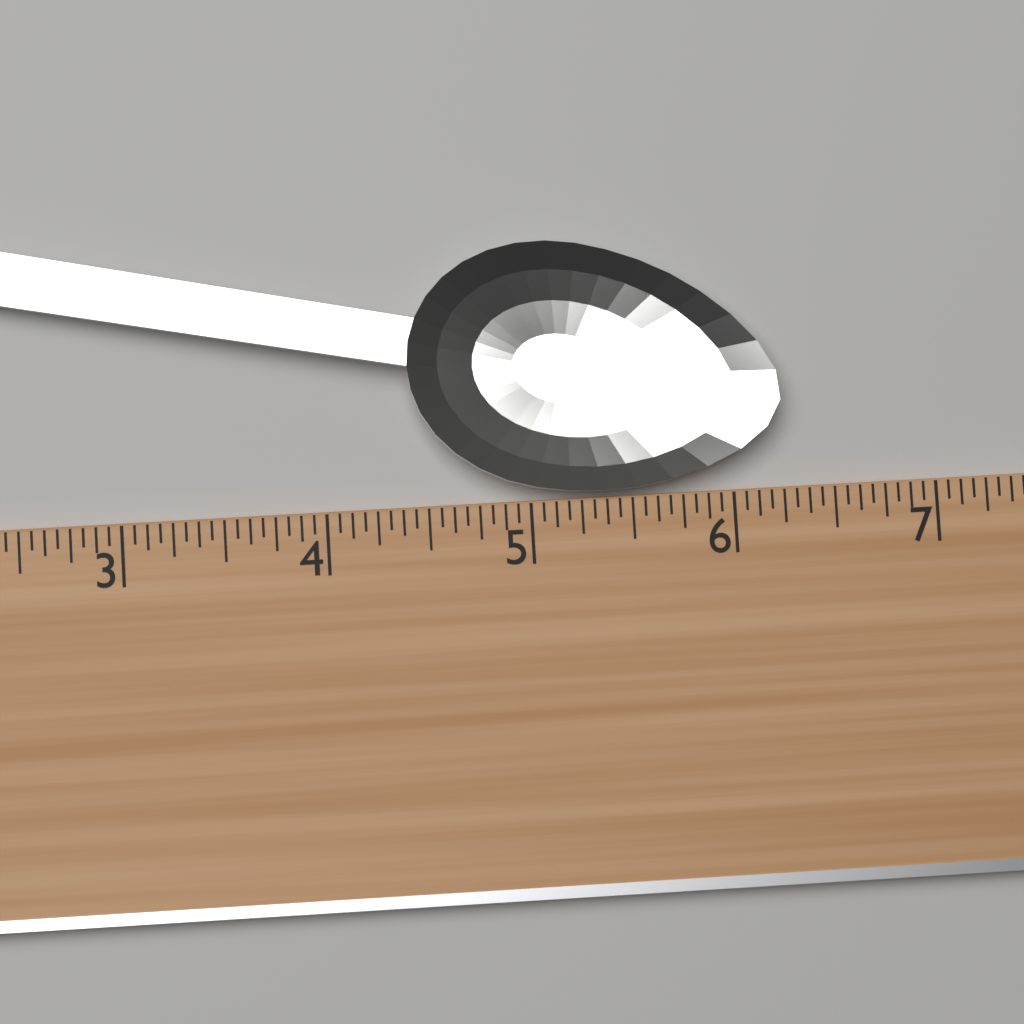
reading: 6.2500 (no unit)
